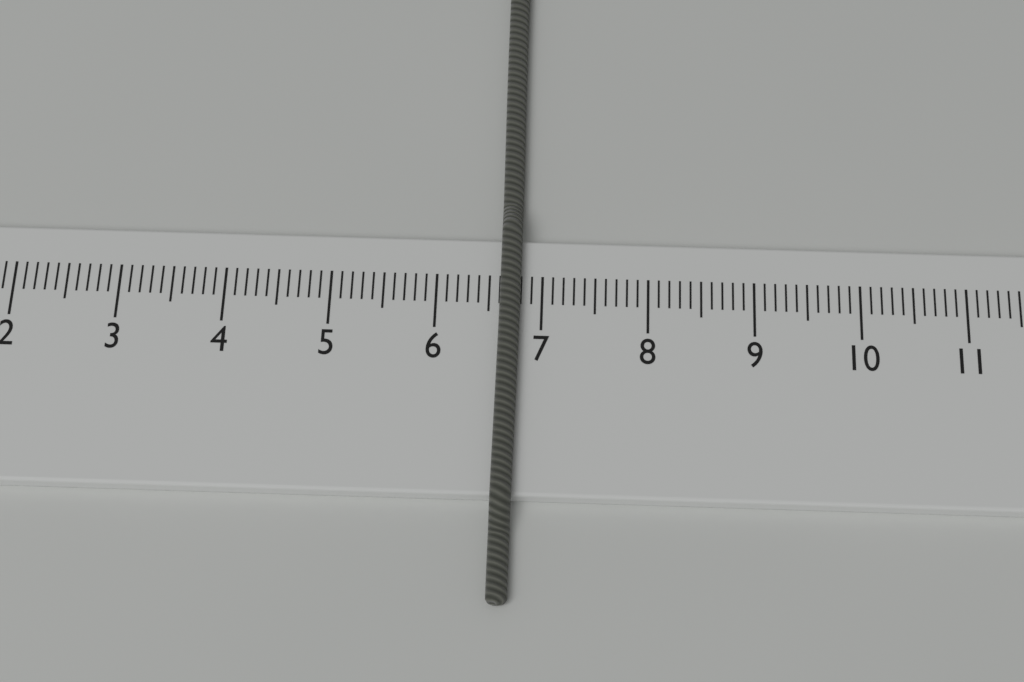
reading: 6.8 cm
